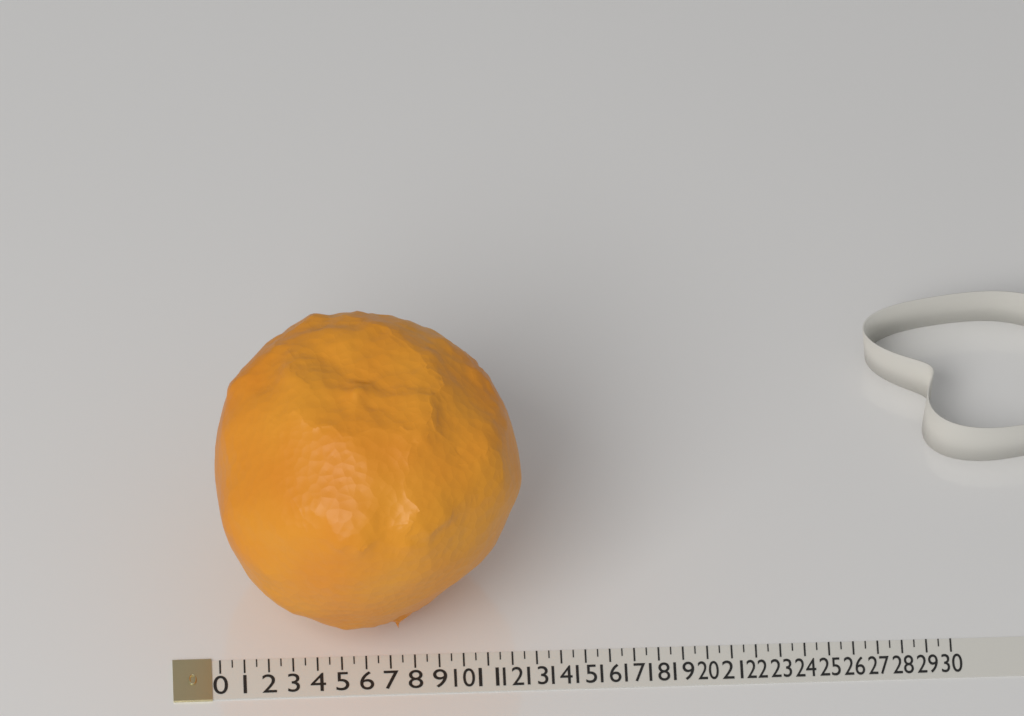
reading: 12.5 (no unit)
